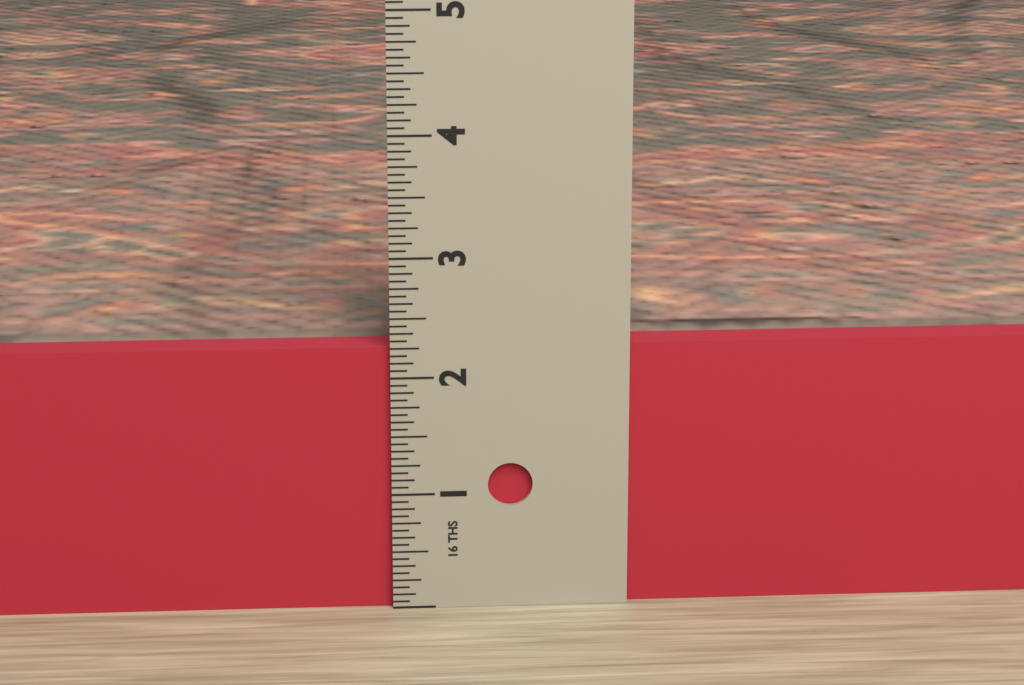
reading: 2.2500 in
